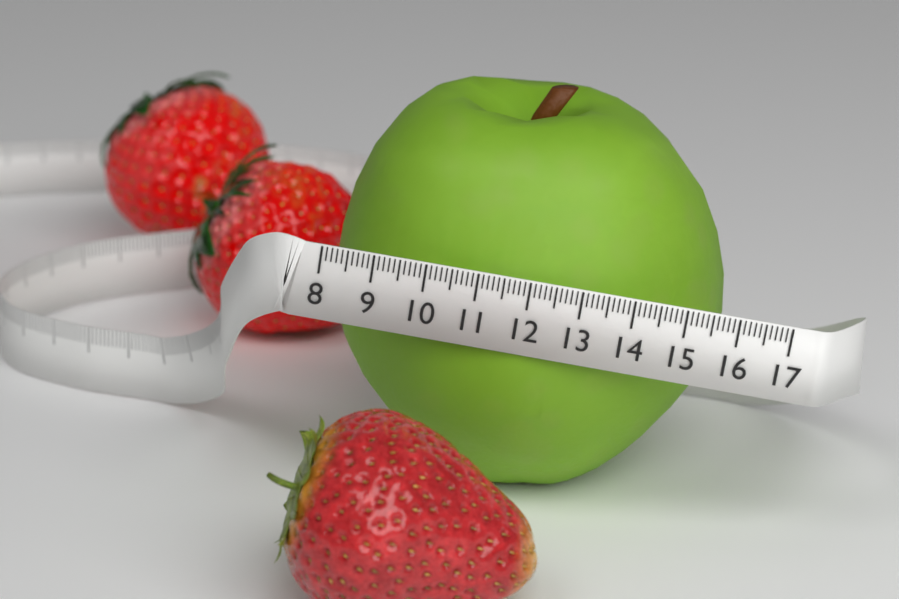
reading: 15.9 (no unit)
